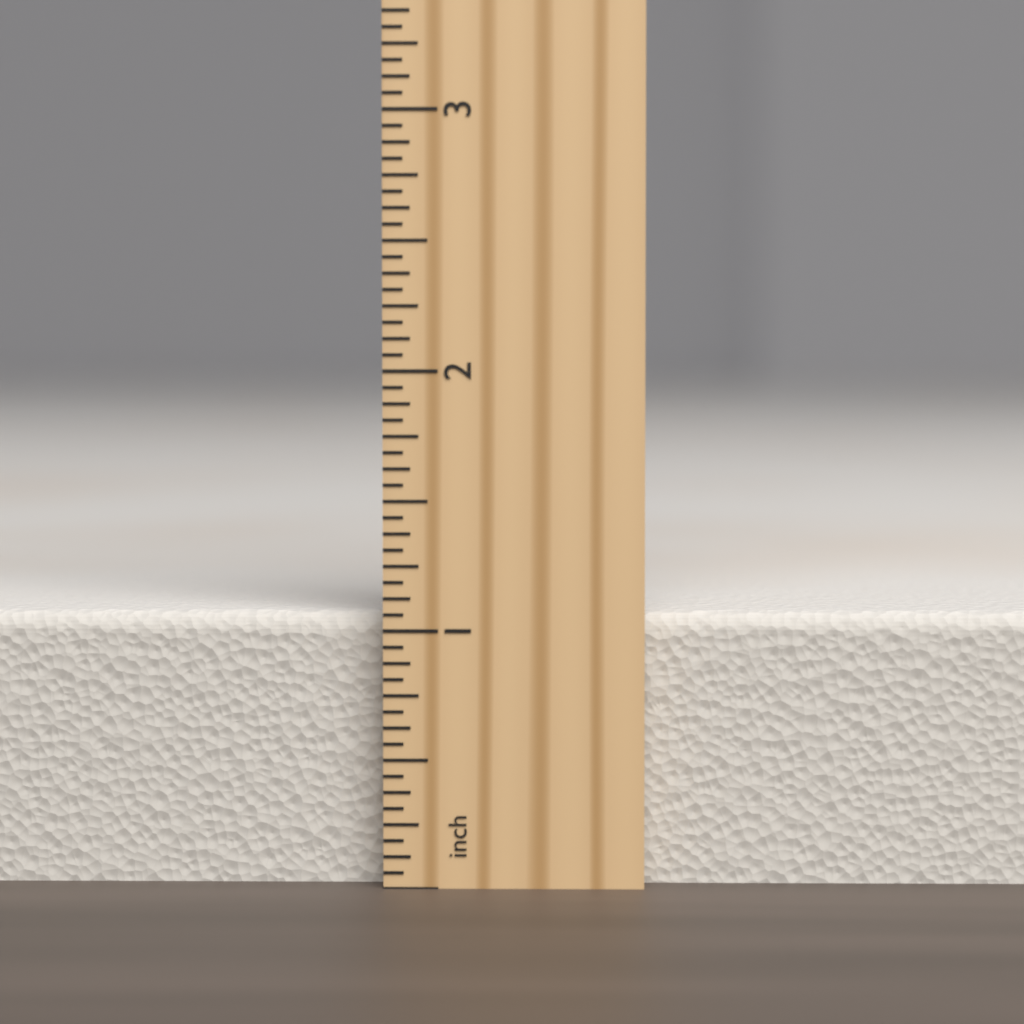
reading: 1.0625 inch
